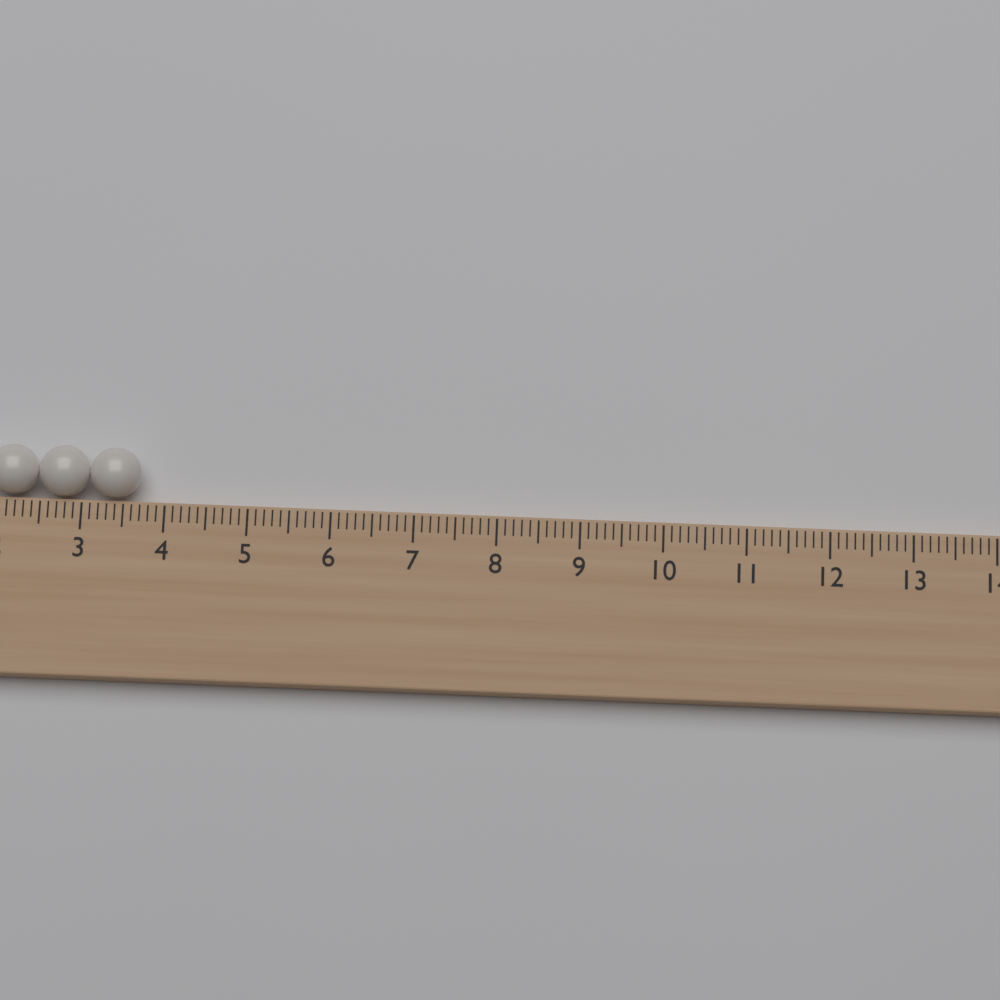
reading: 3.7 (no unit)
